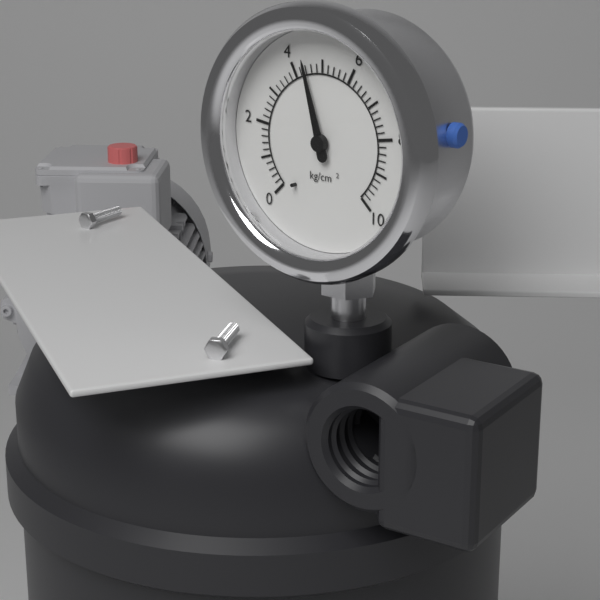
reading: 4.4 kg/cm²
